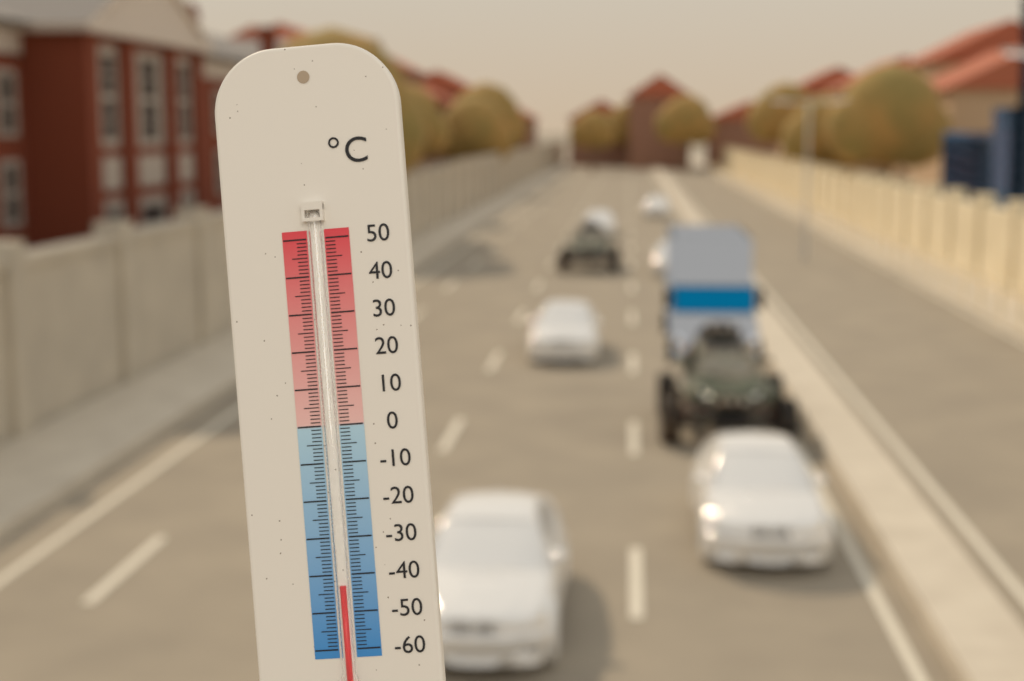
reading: -43 °C
